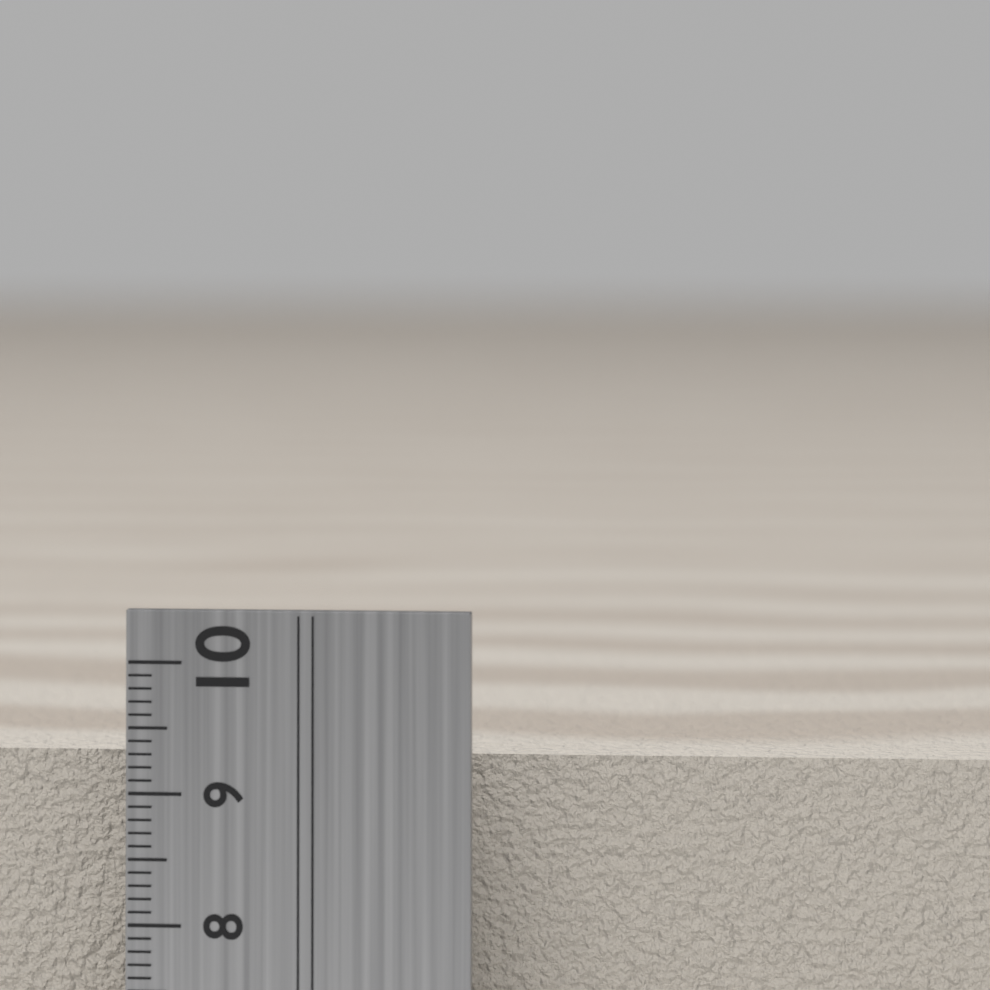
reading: 9.2 cm
